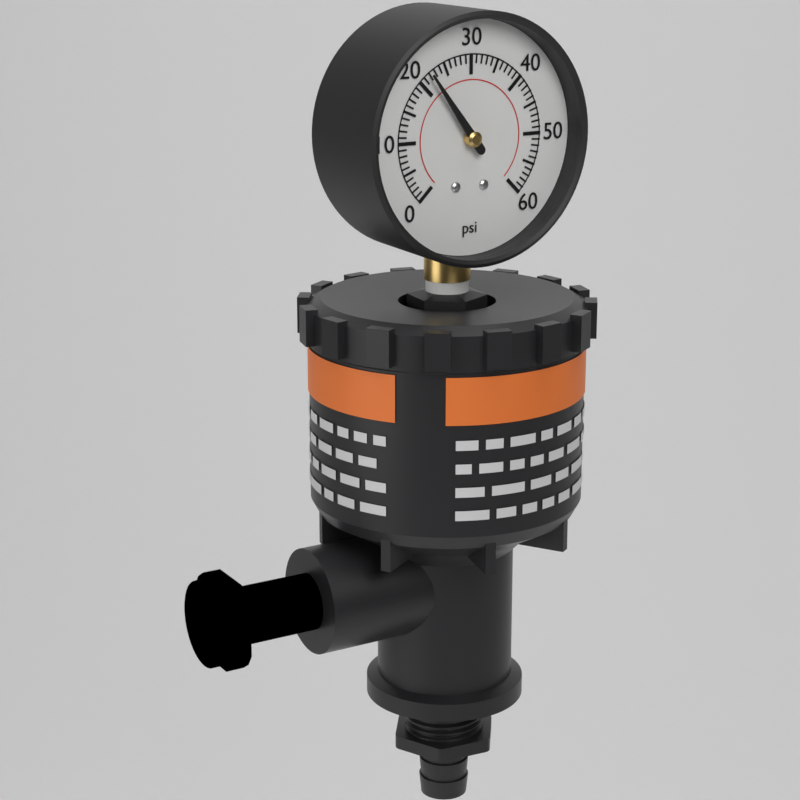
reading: 22 psi
